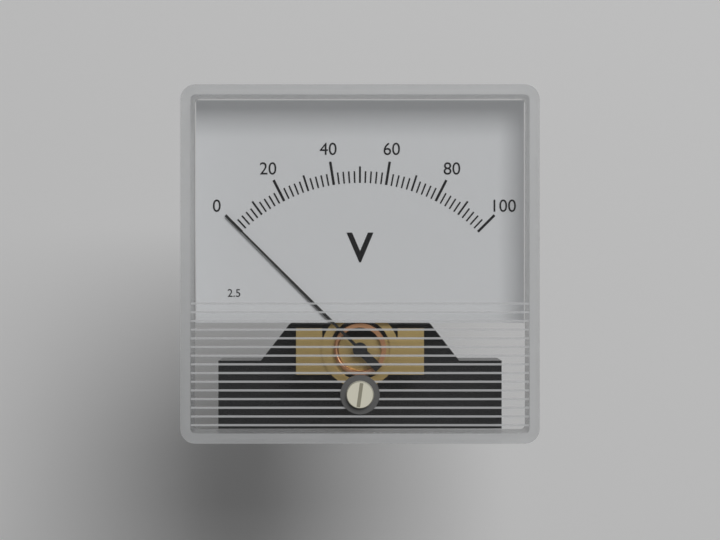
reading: 0 V
